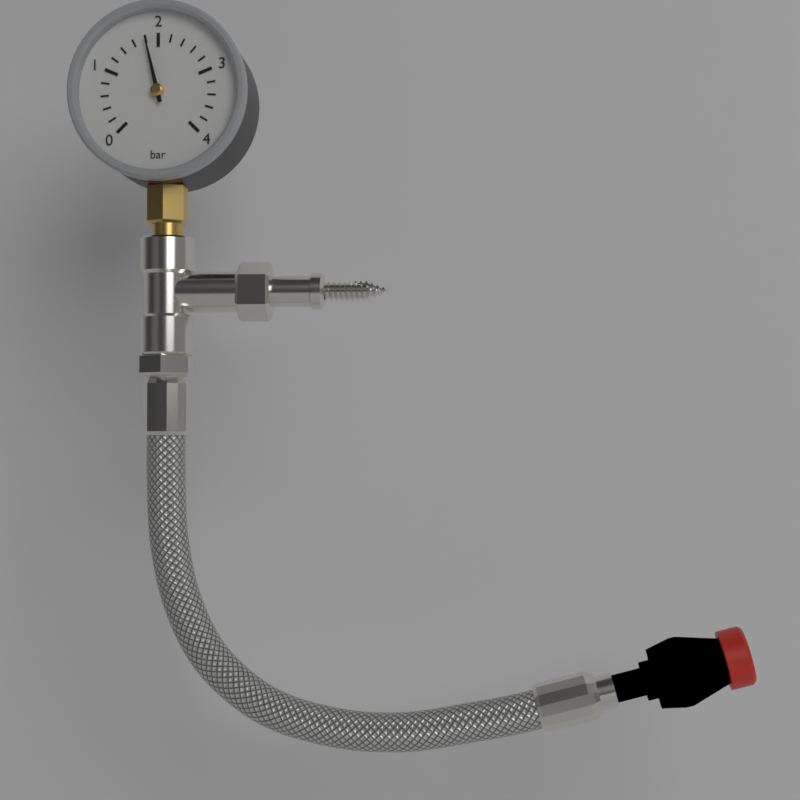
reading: 1.8 bar
